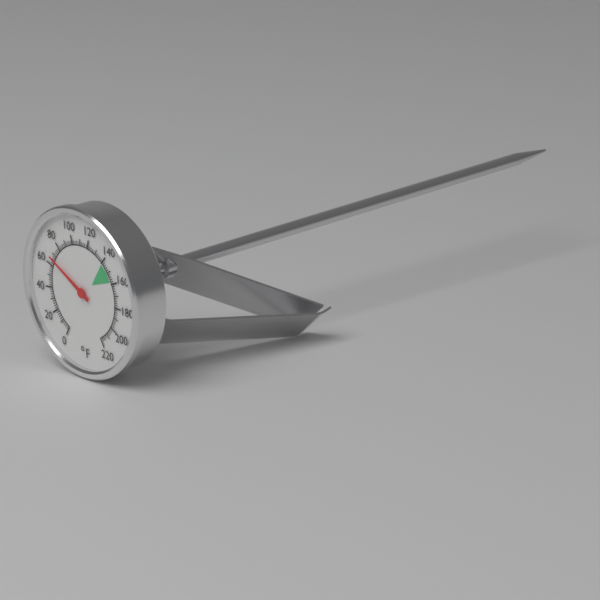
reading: 66 °F
